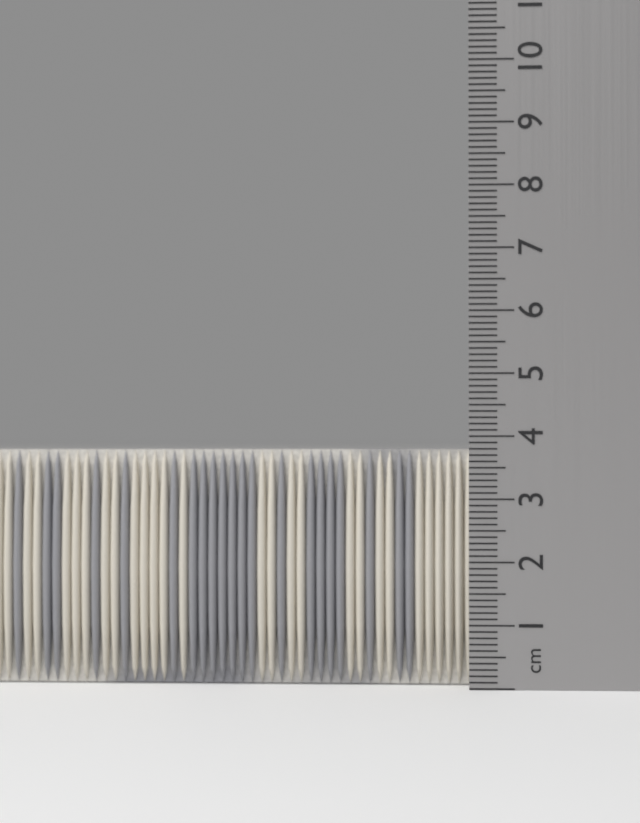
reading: 3.8 cm
